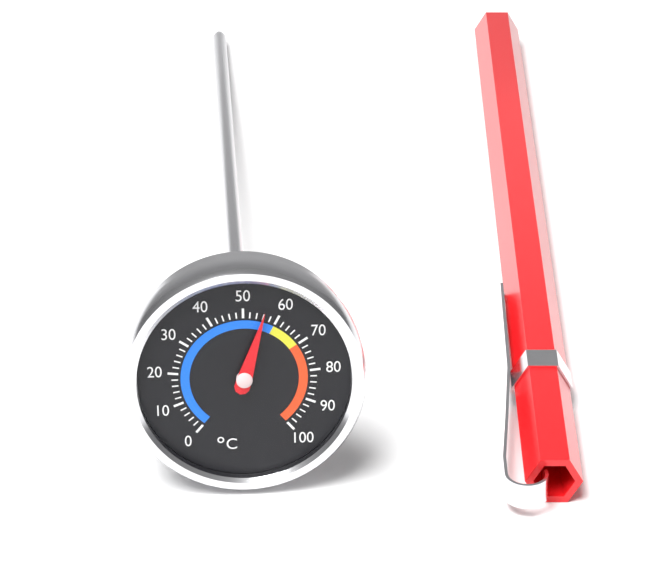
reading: 56 °C
